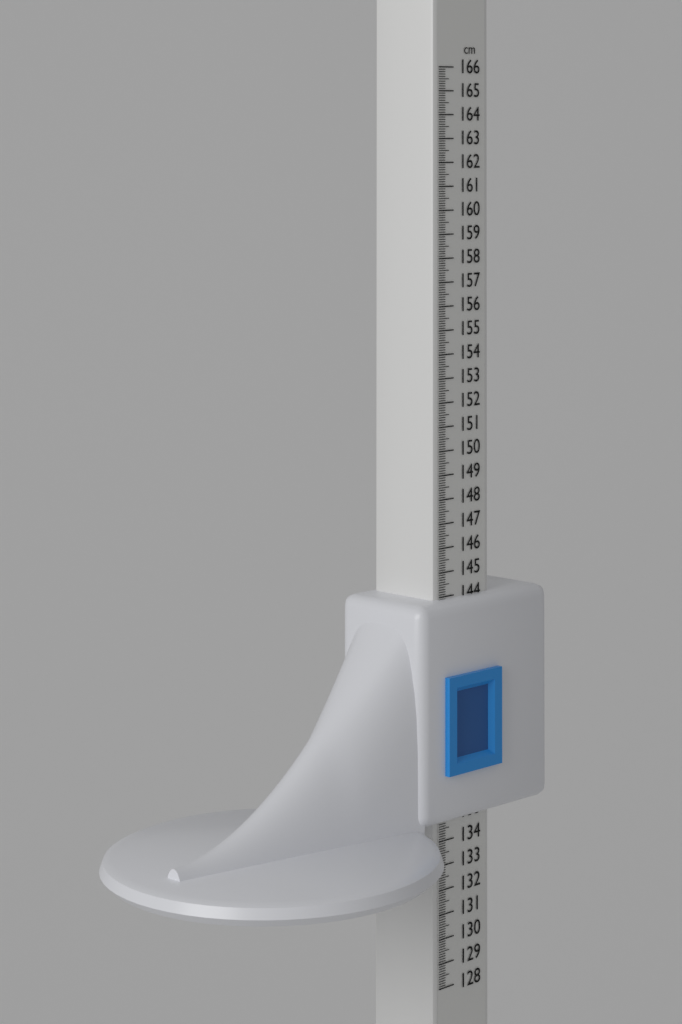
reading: 143.9 cm
